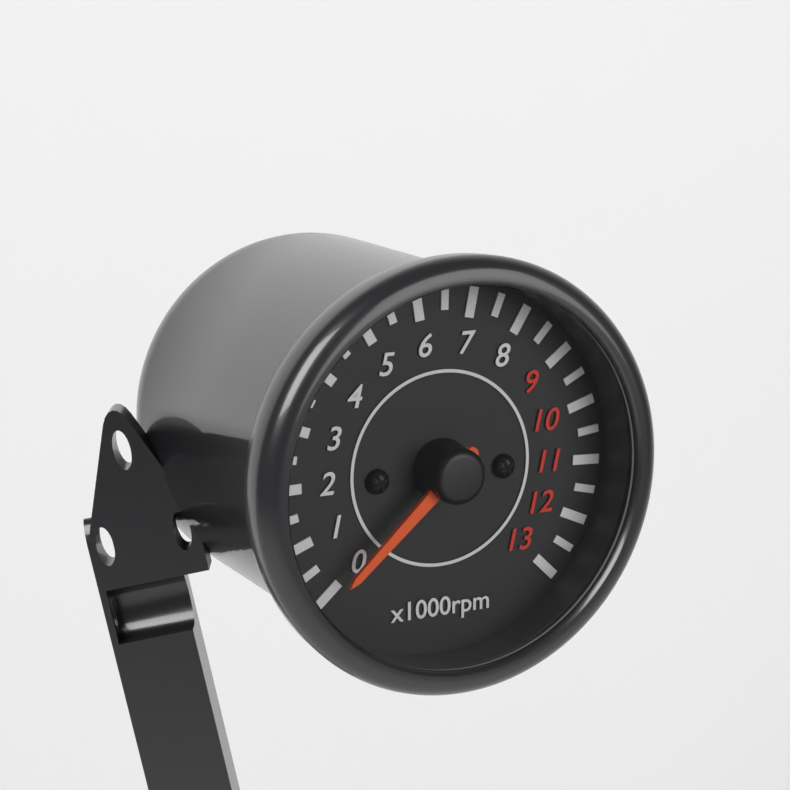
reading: 0 rpm
